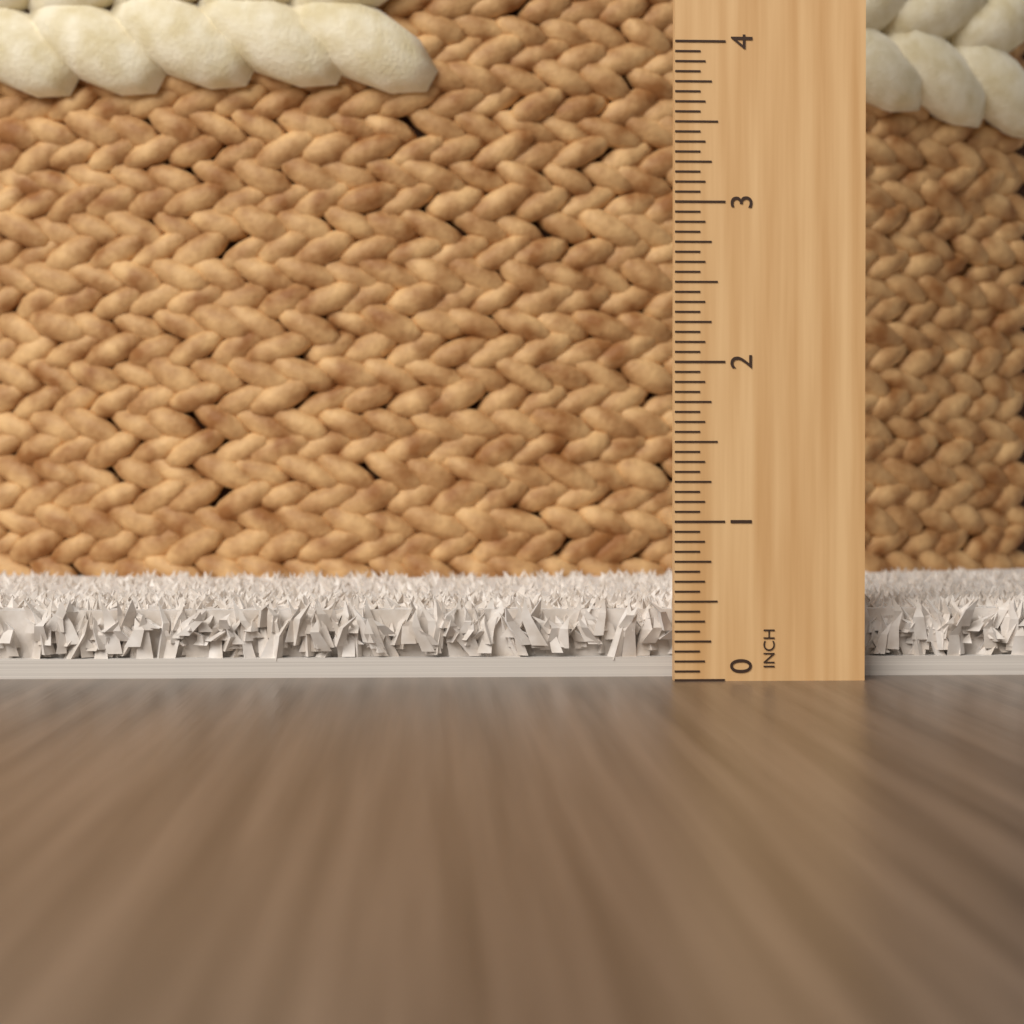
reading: 0.5000 in
